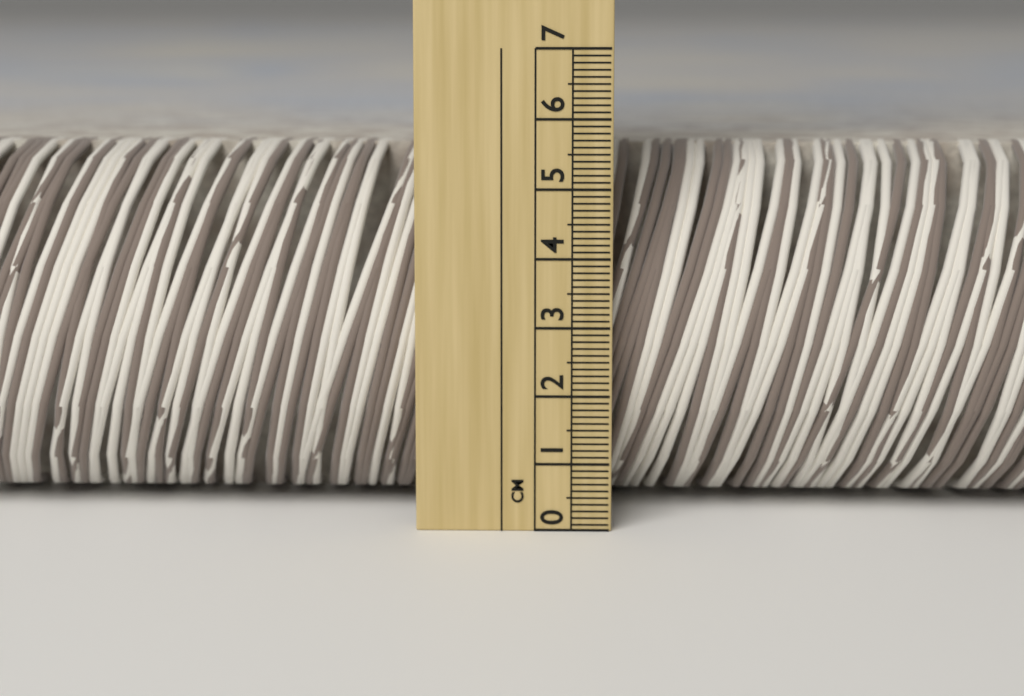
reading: 5.5 cm
